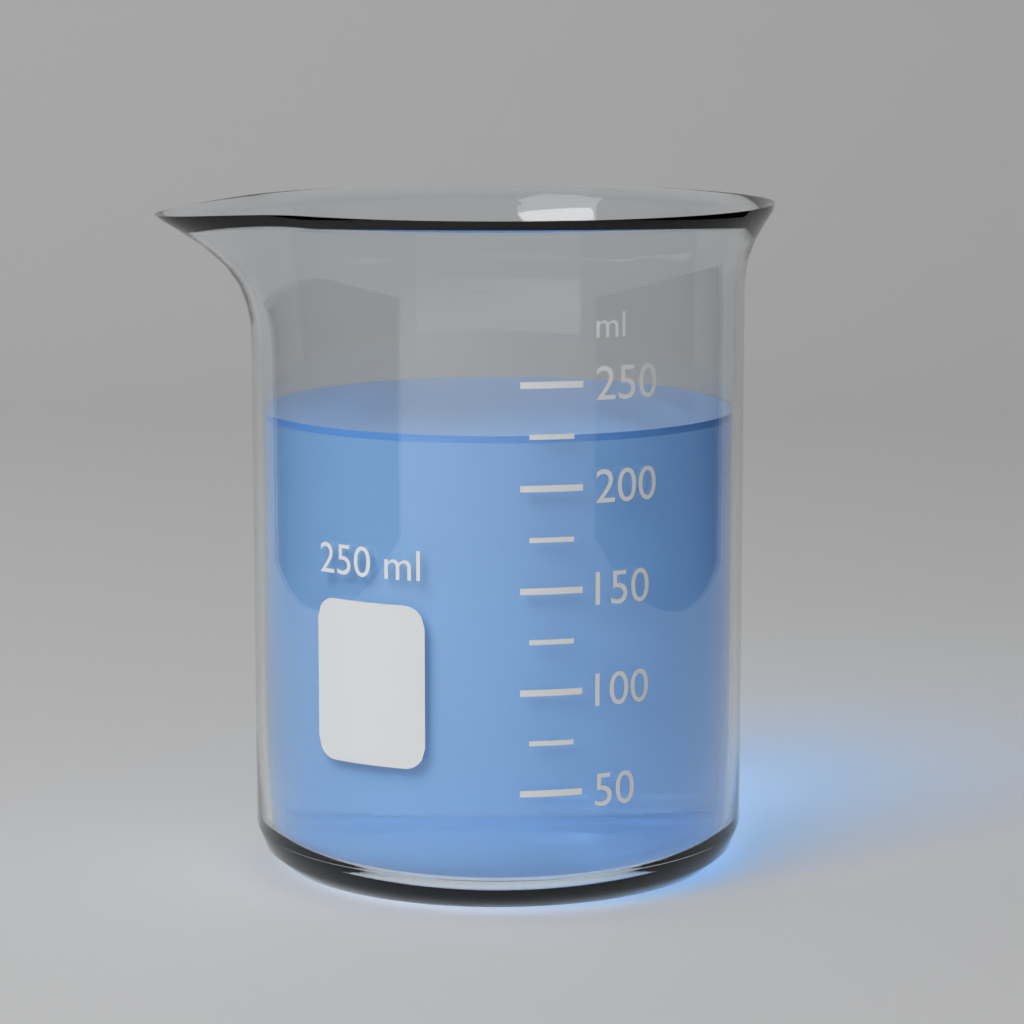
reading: 225 ml
